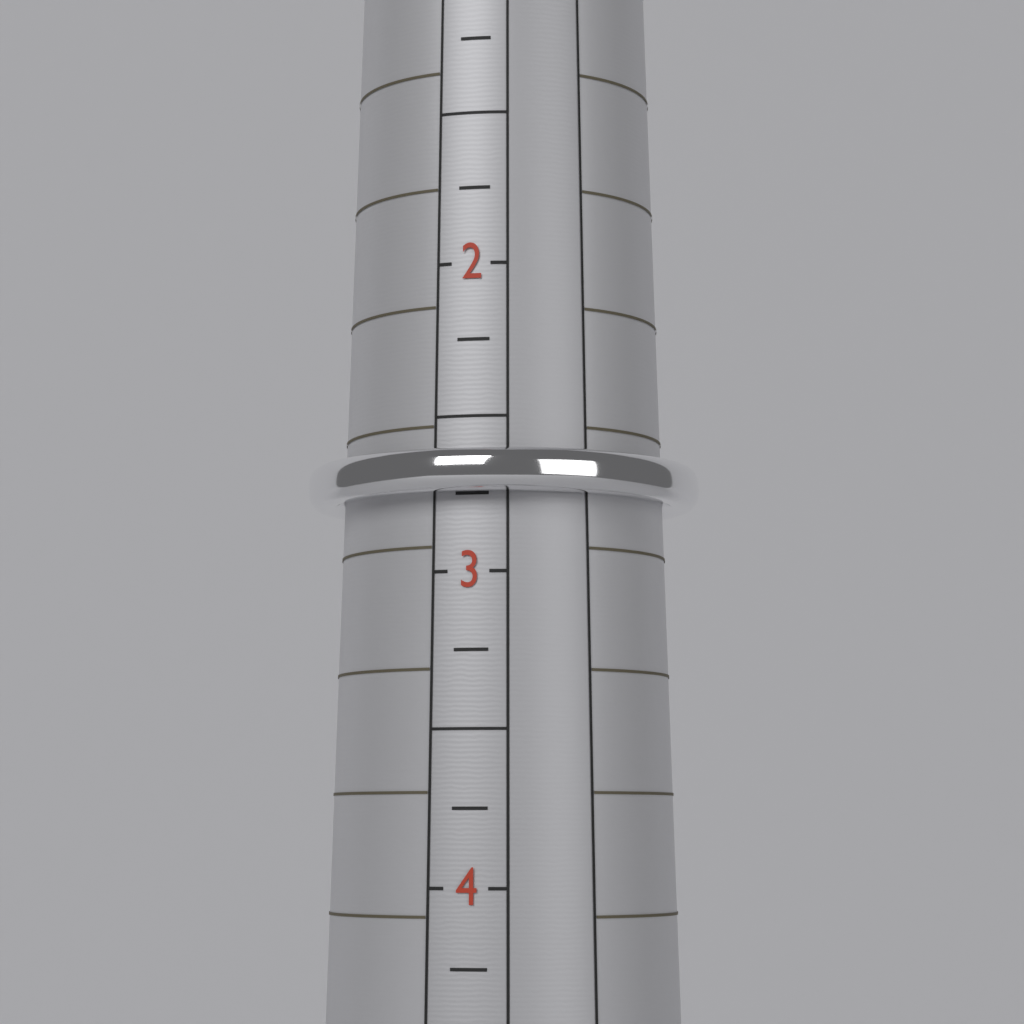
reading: 2.75 (no unit)
